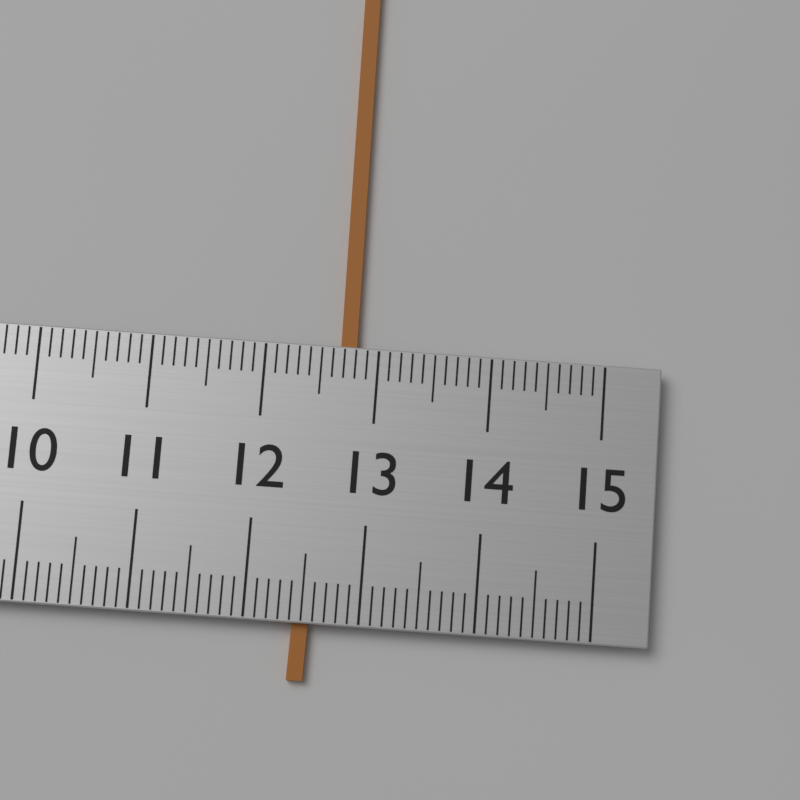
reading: 12.8 (no unit)
